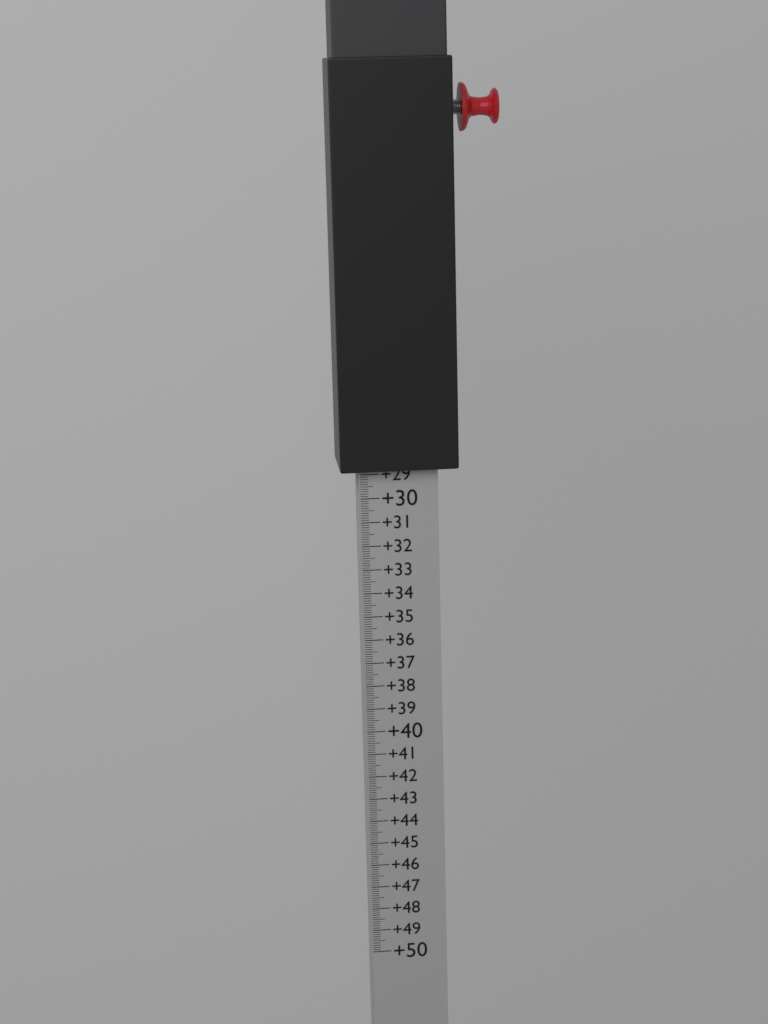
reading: 28.8 (no unit)
